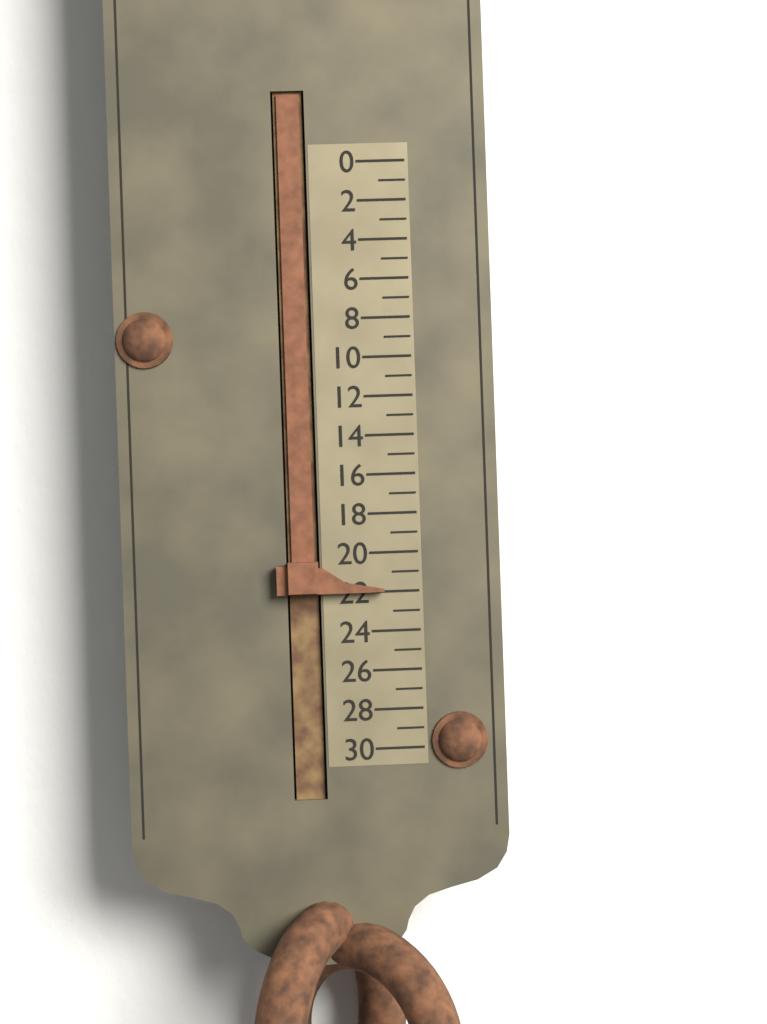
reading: 22 (no unit)
